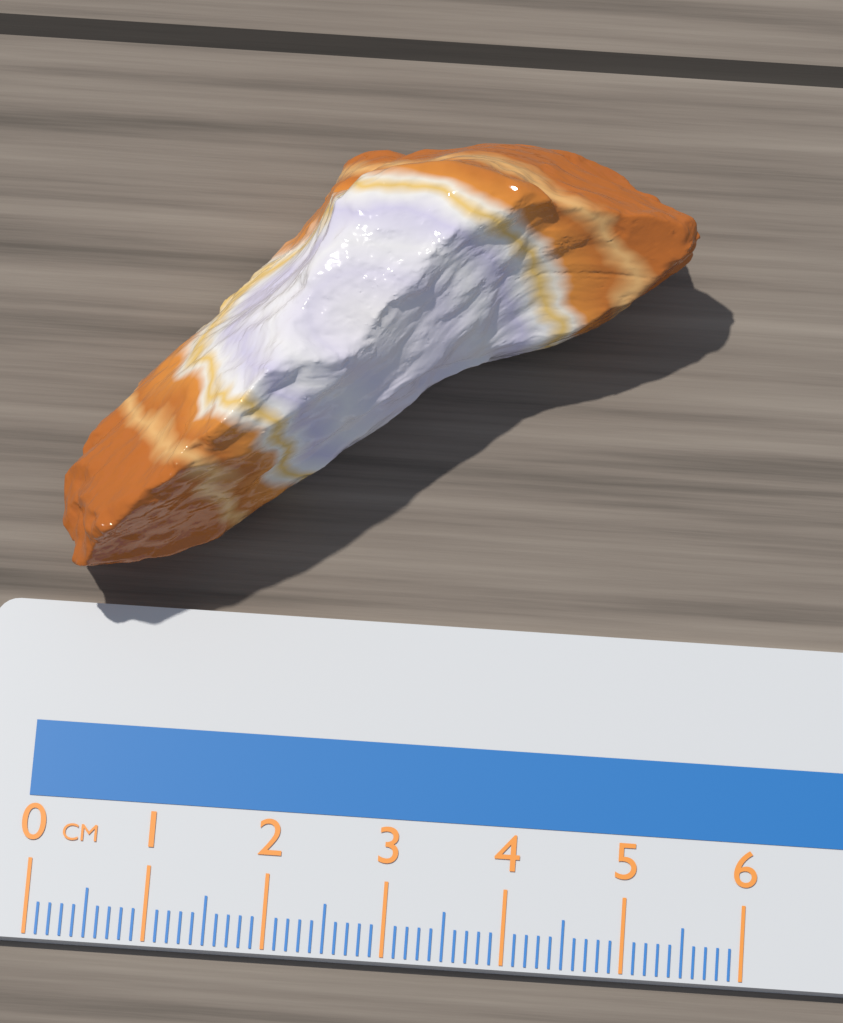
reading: 5.3 cm
